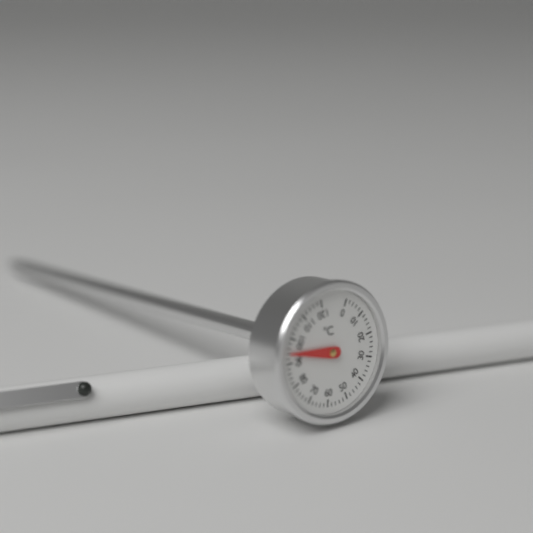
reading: 94 °C
